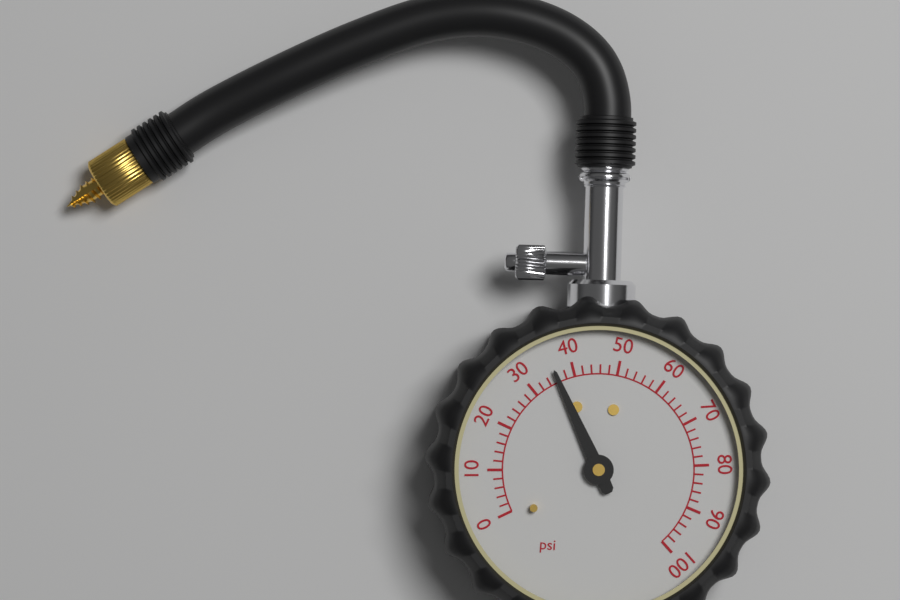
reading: 36 psi
